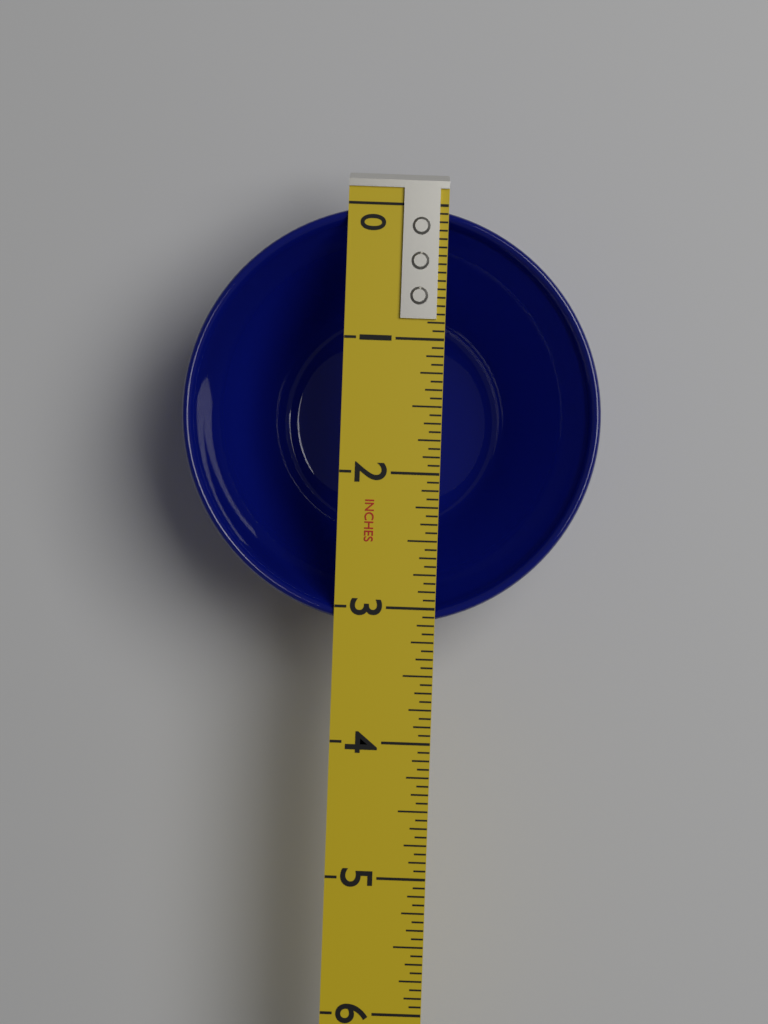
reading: 3.1250 in
